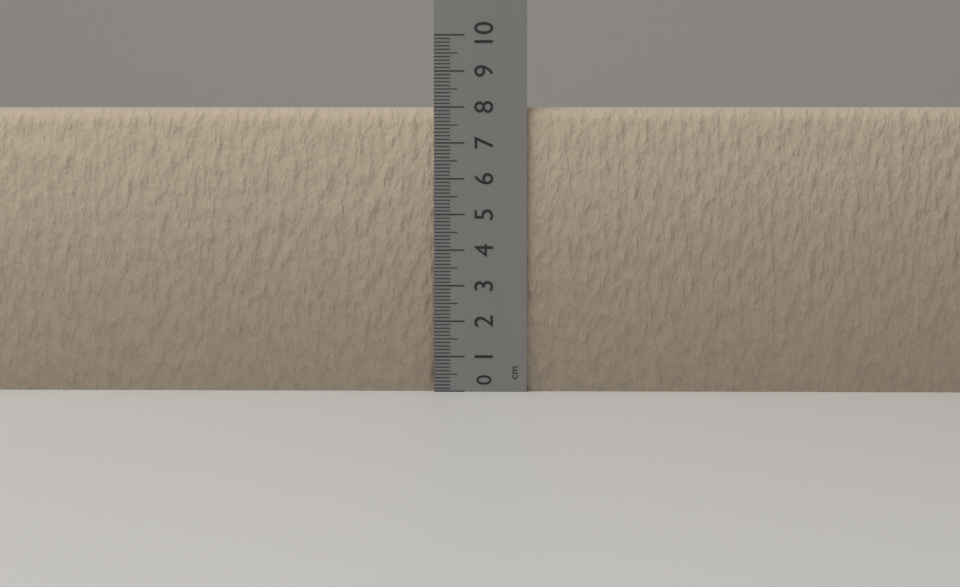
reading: 8.0 cm
